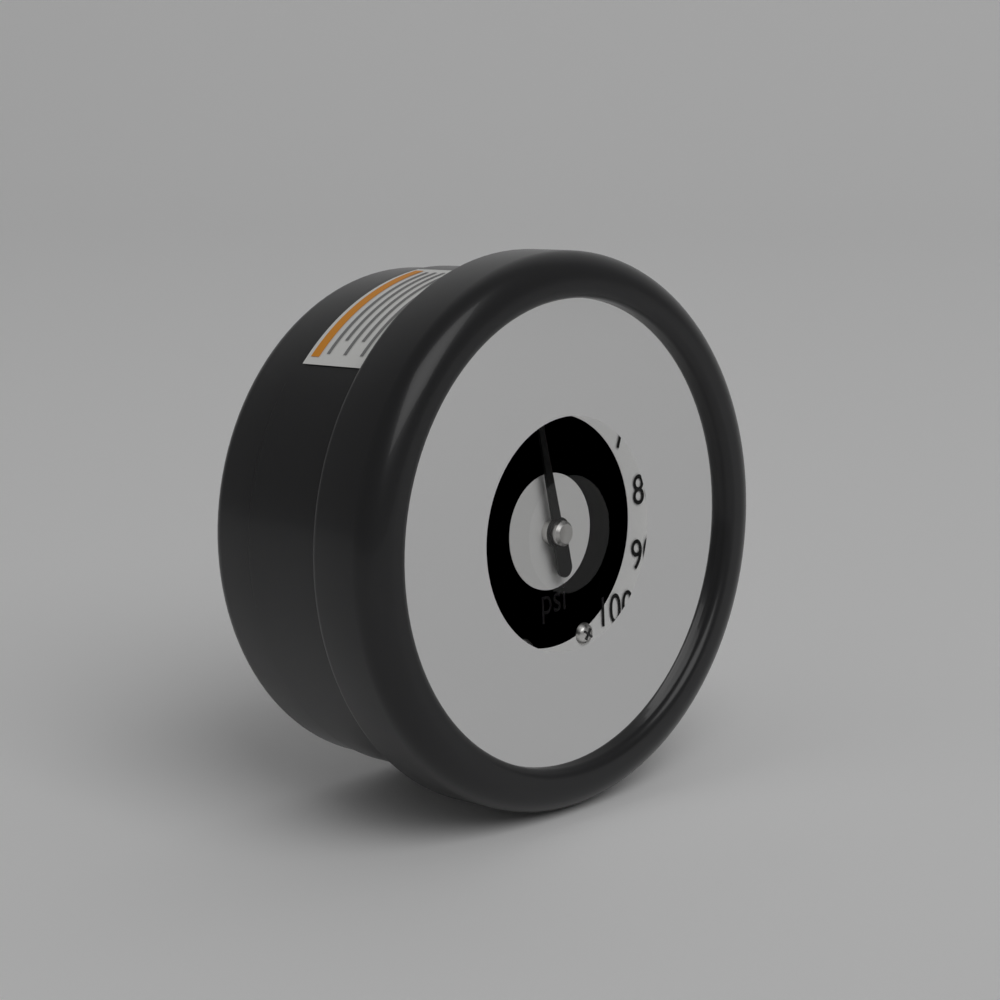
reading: 46 psi
